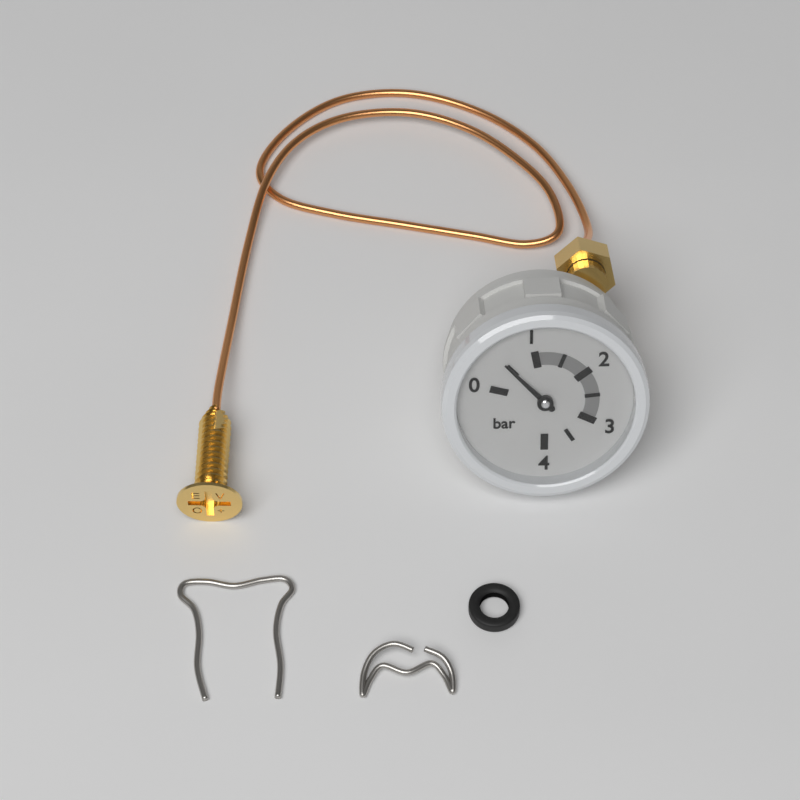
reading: 0.5 bar
